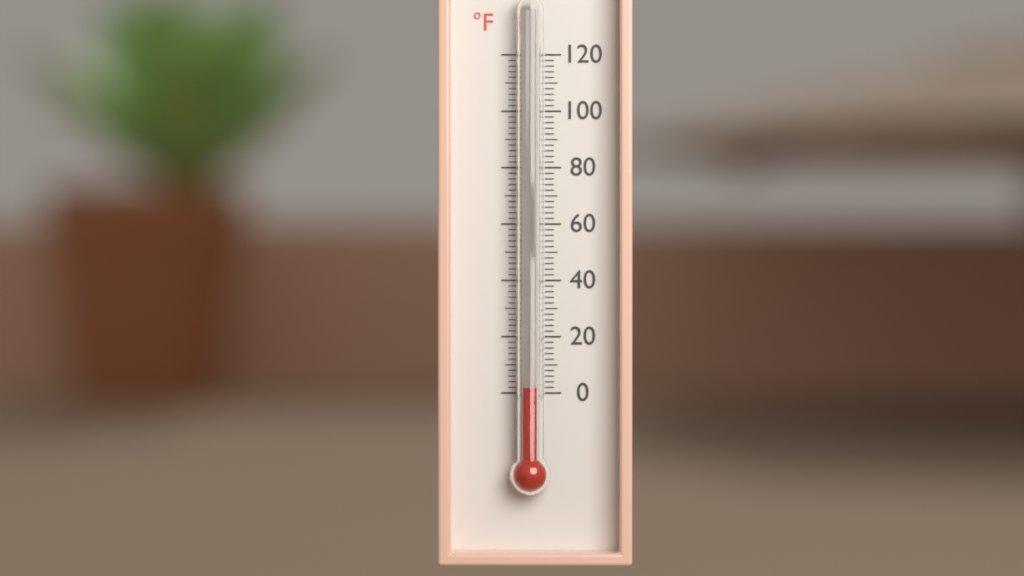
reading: 2 °F
